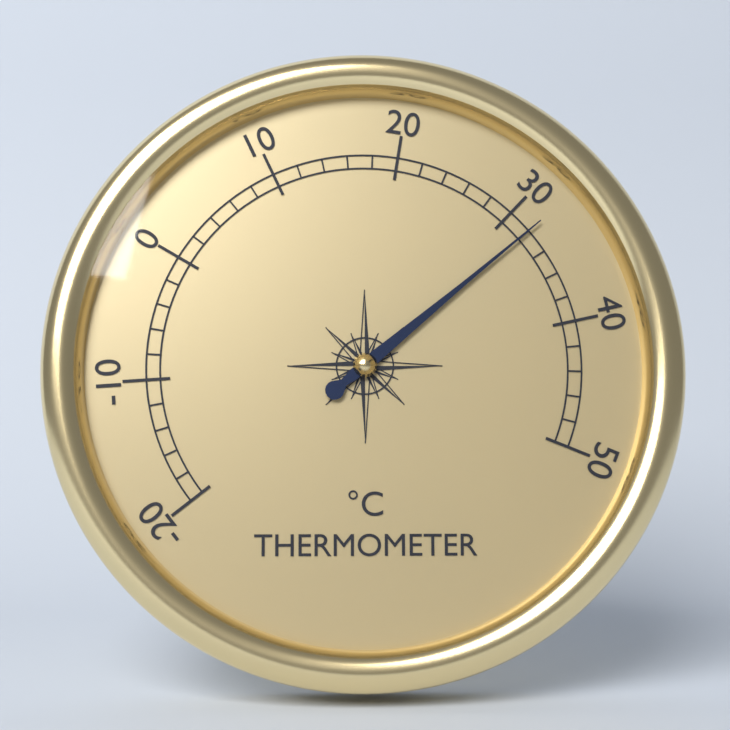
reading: 32 °C
